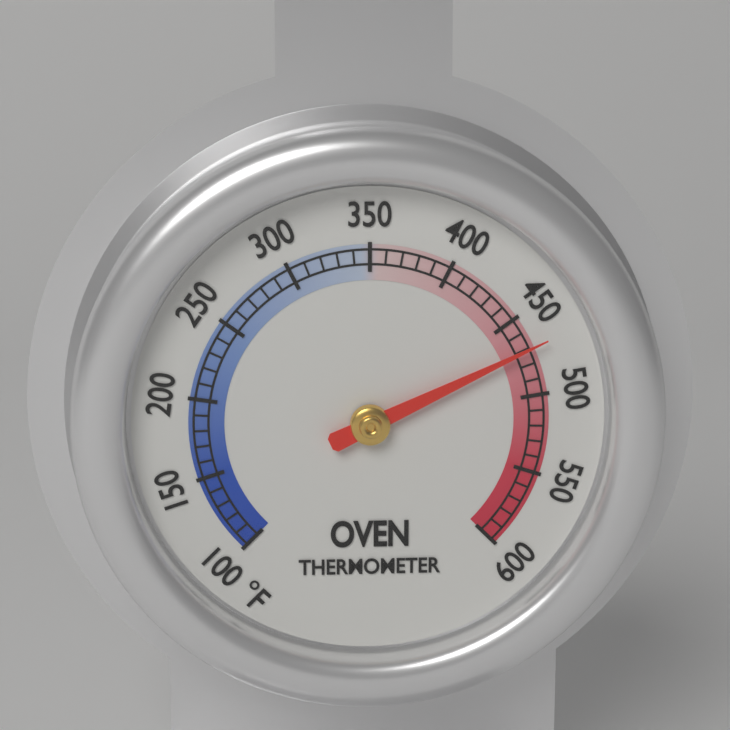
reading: 470 °F
